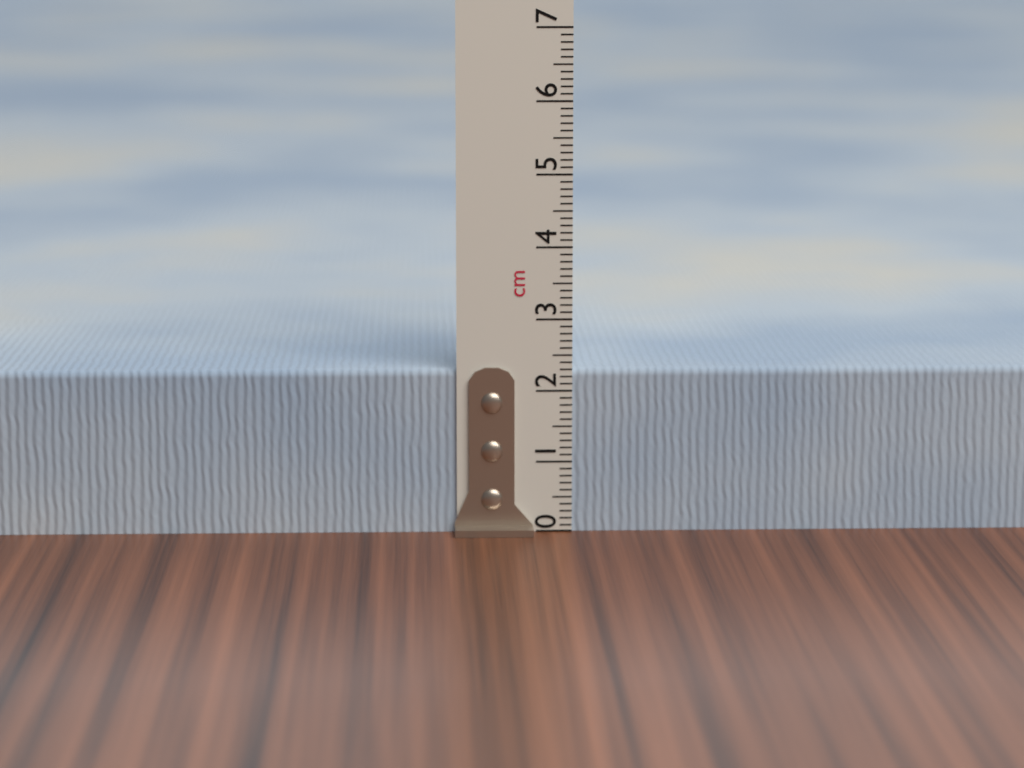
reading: 2.3 cm
